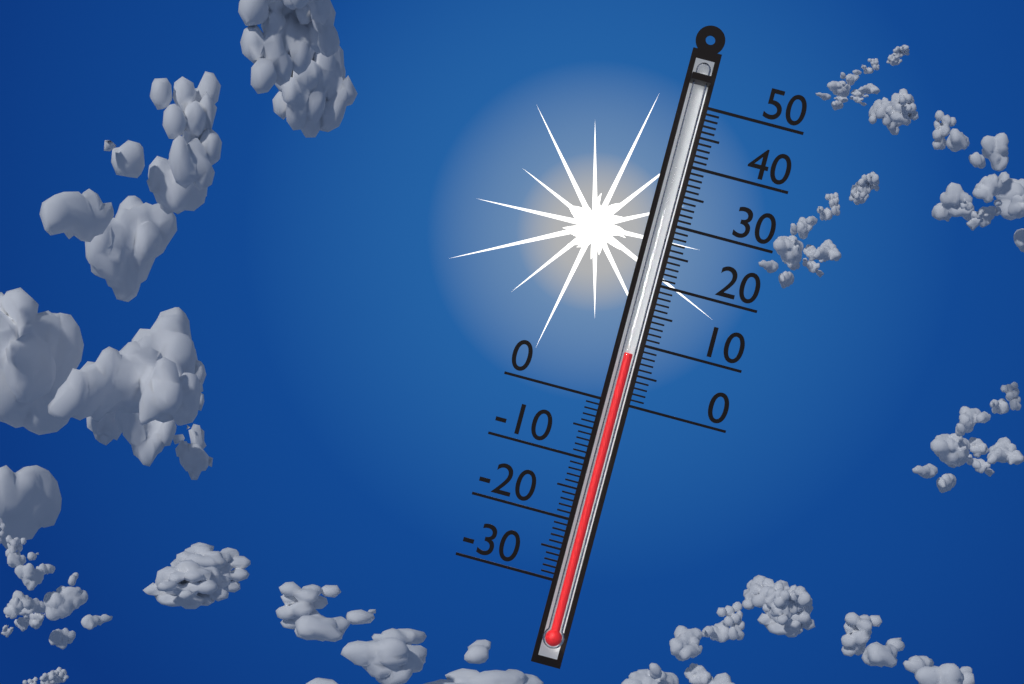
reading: 8 (no unit)
